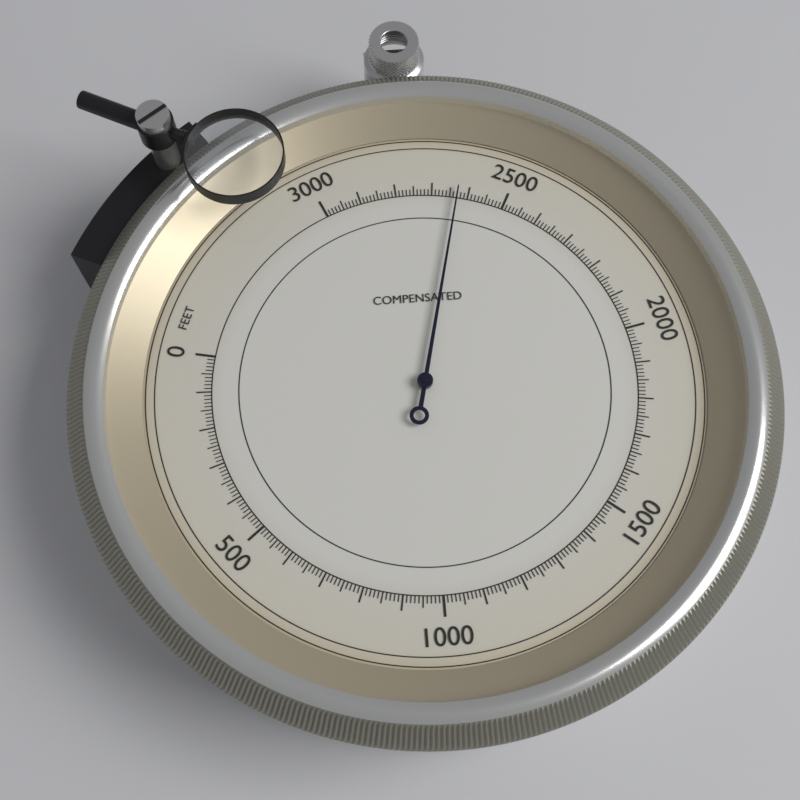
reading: 2630 feet
